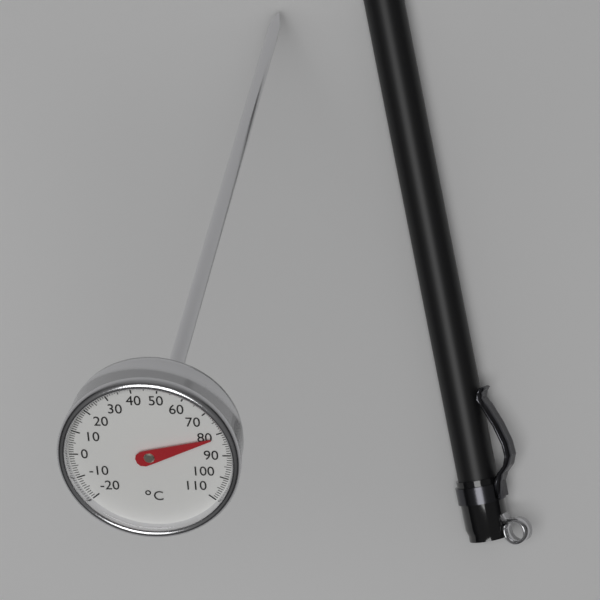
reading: 81 °C
